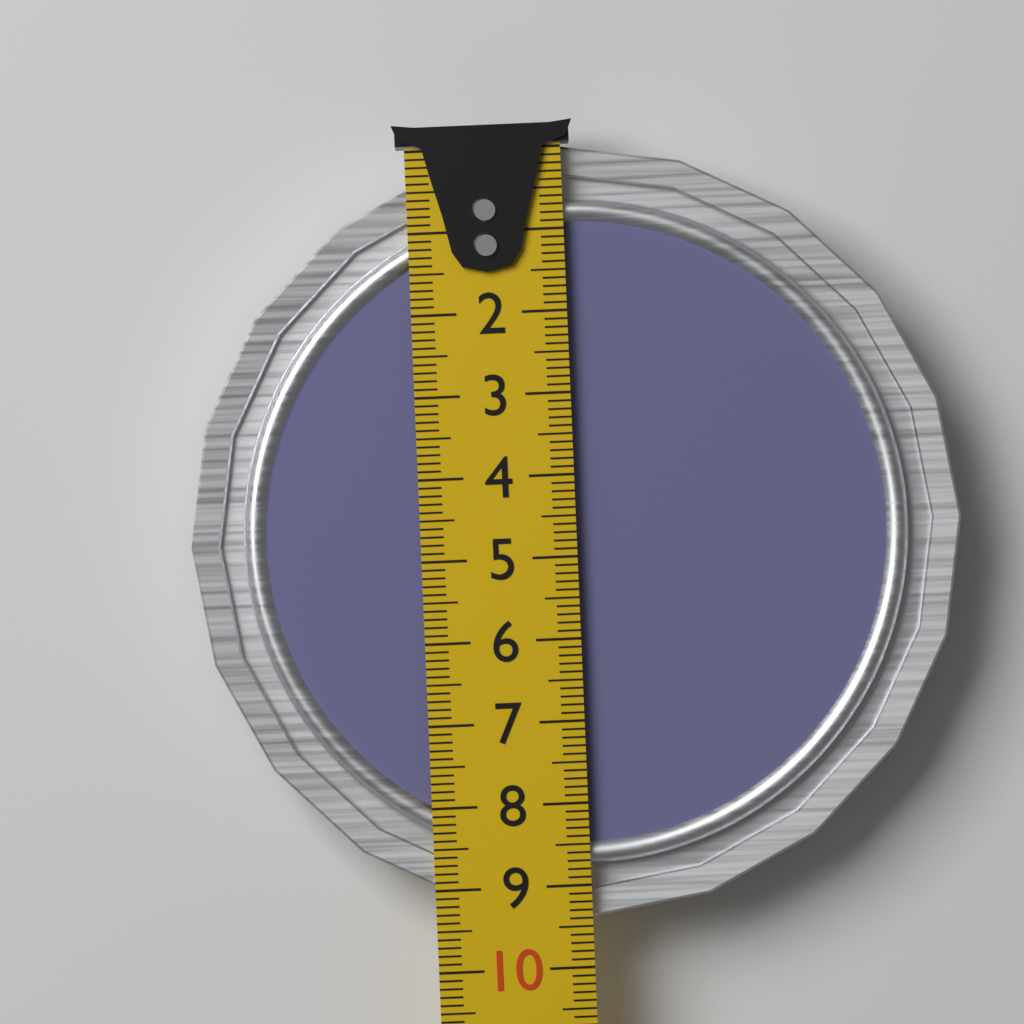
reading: 9.4 cm
